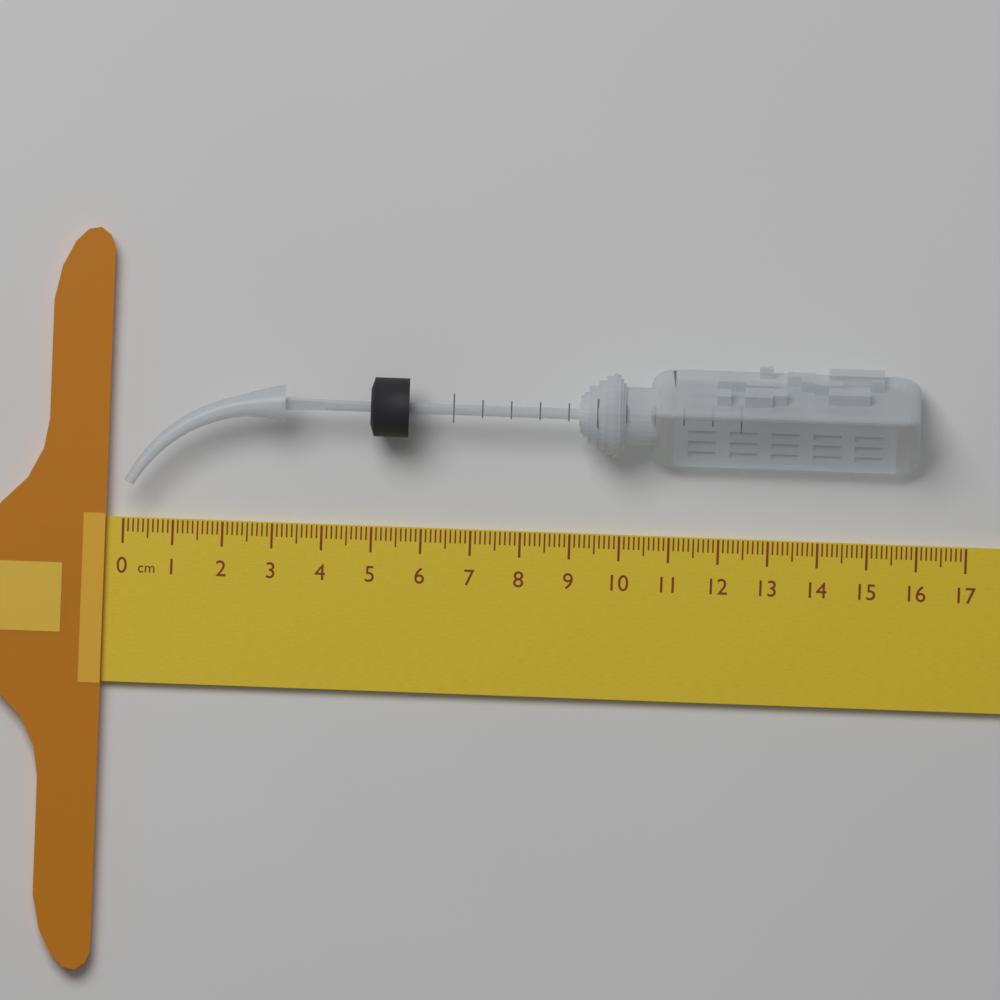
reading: 16.0 cm
